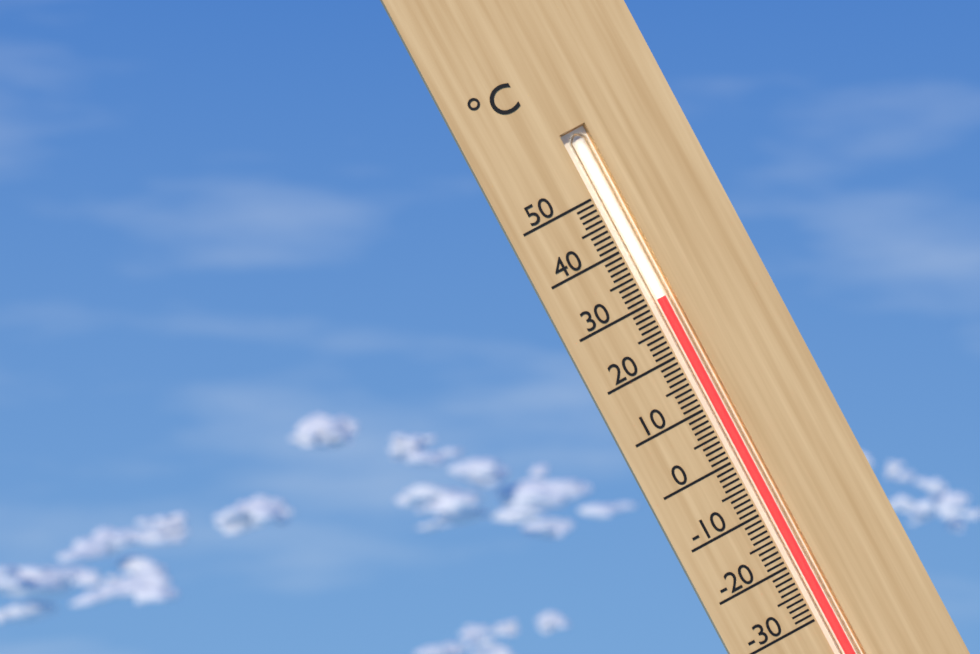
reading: 30 °C
